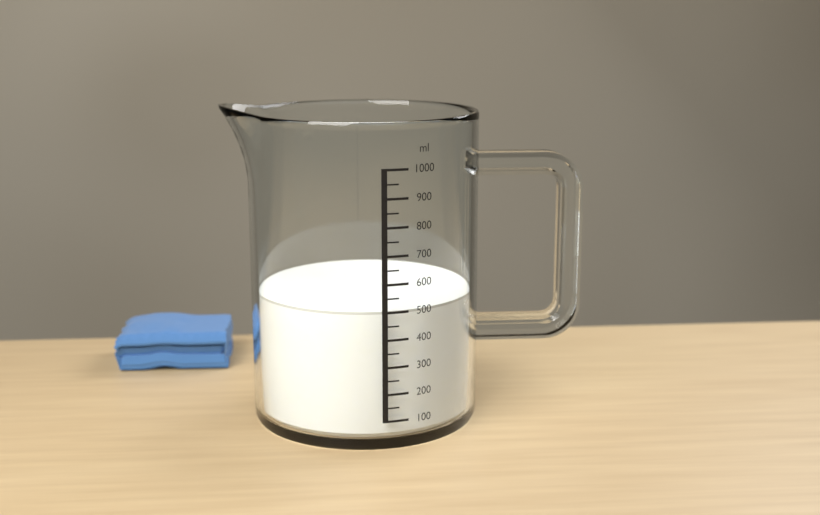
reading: 500 ml
